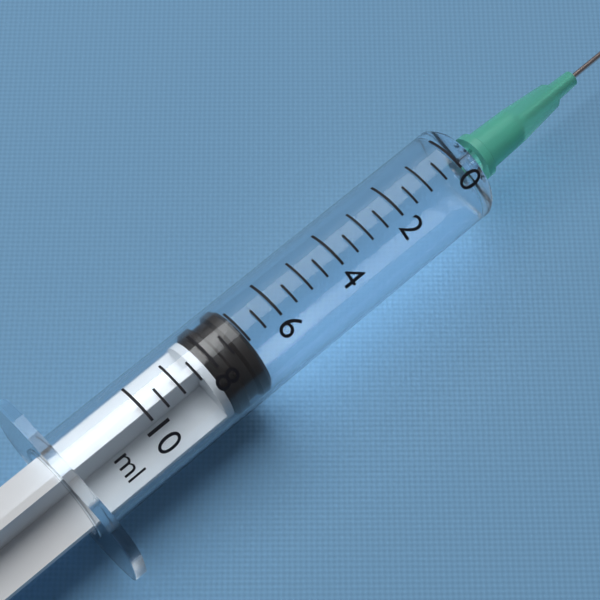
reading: 7.0 ml
